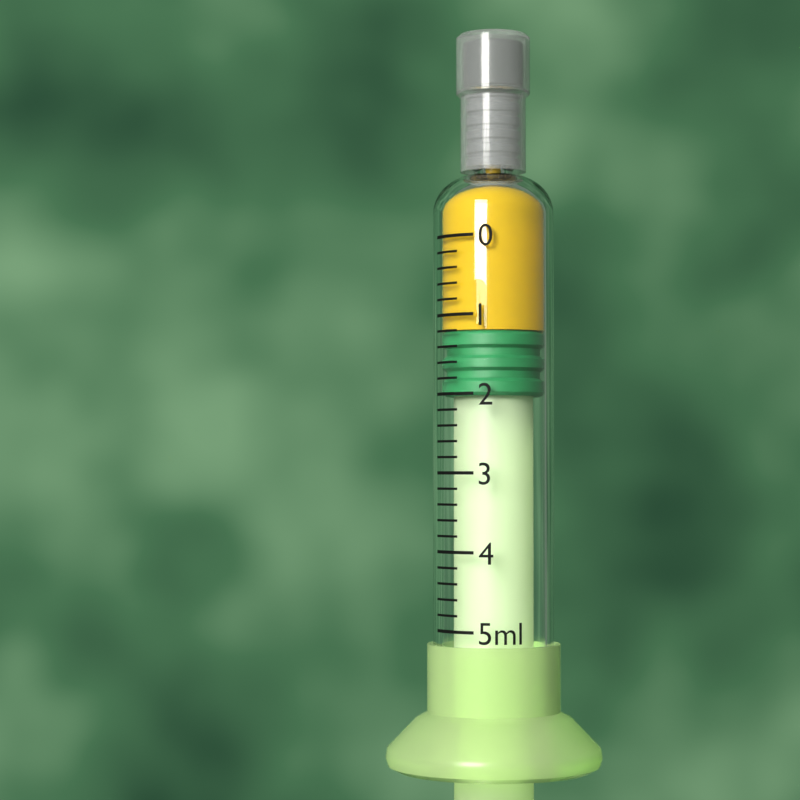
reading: 1.2 ml
